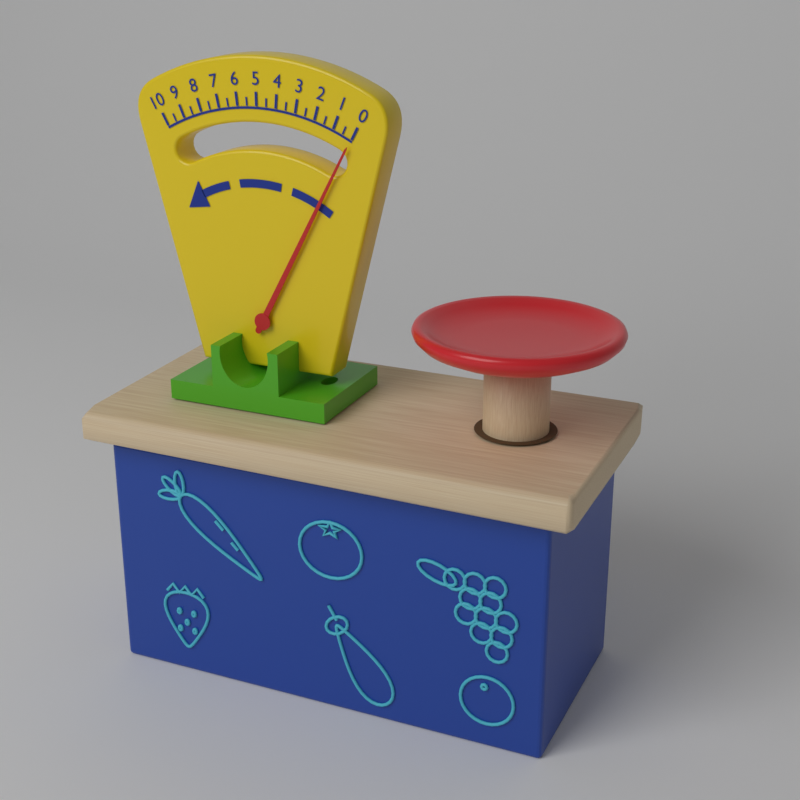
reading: 0.0 (no unit)
